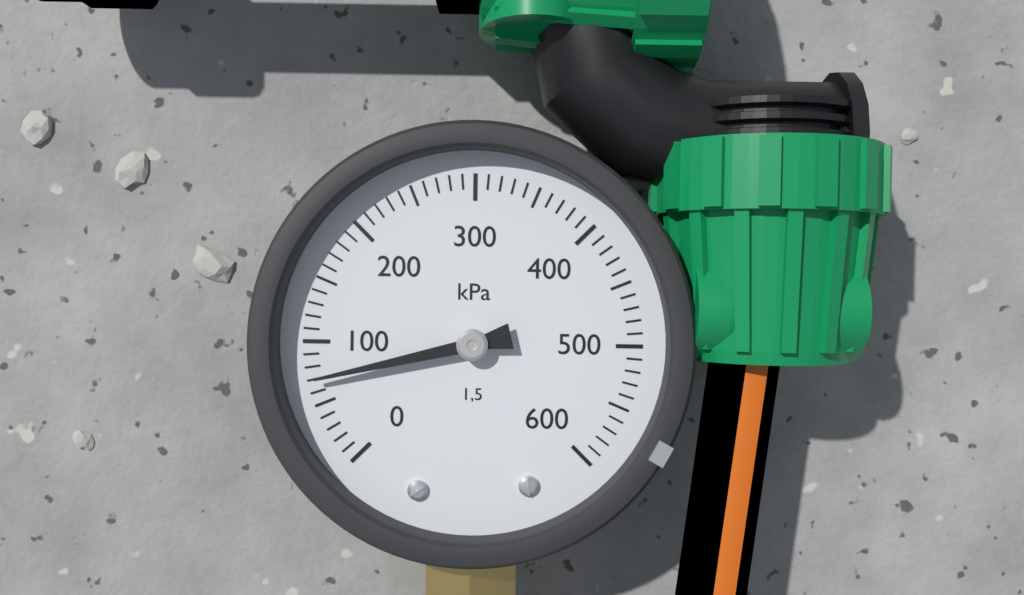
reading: 70 kPa
